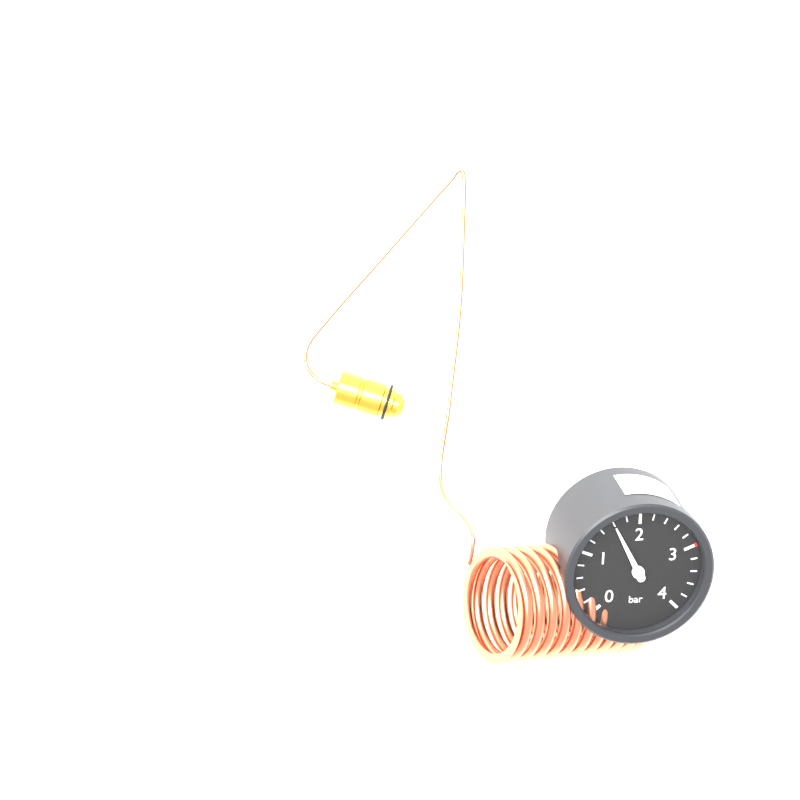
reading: 1.6 bar
